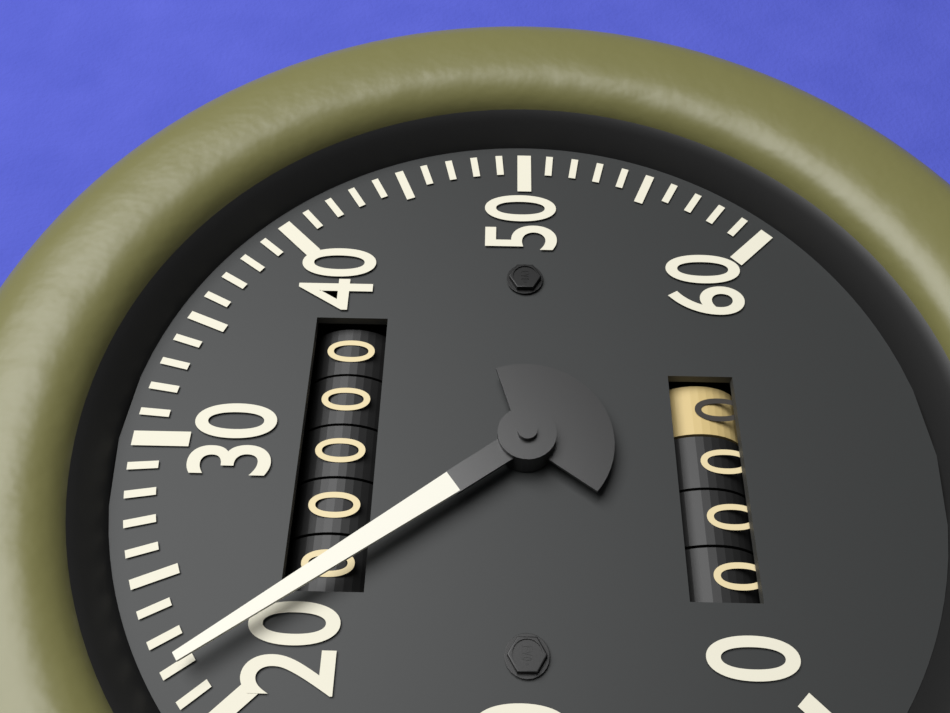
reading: 22 (no unit)
